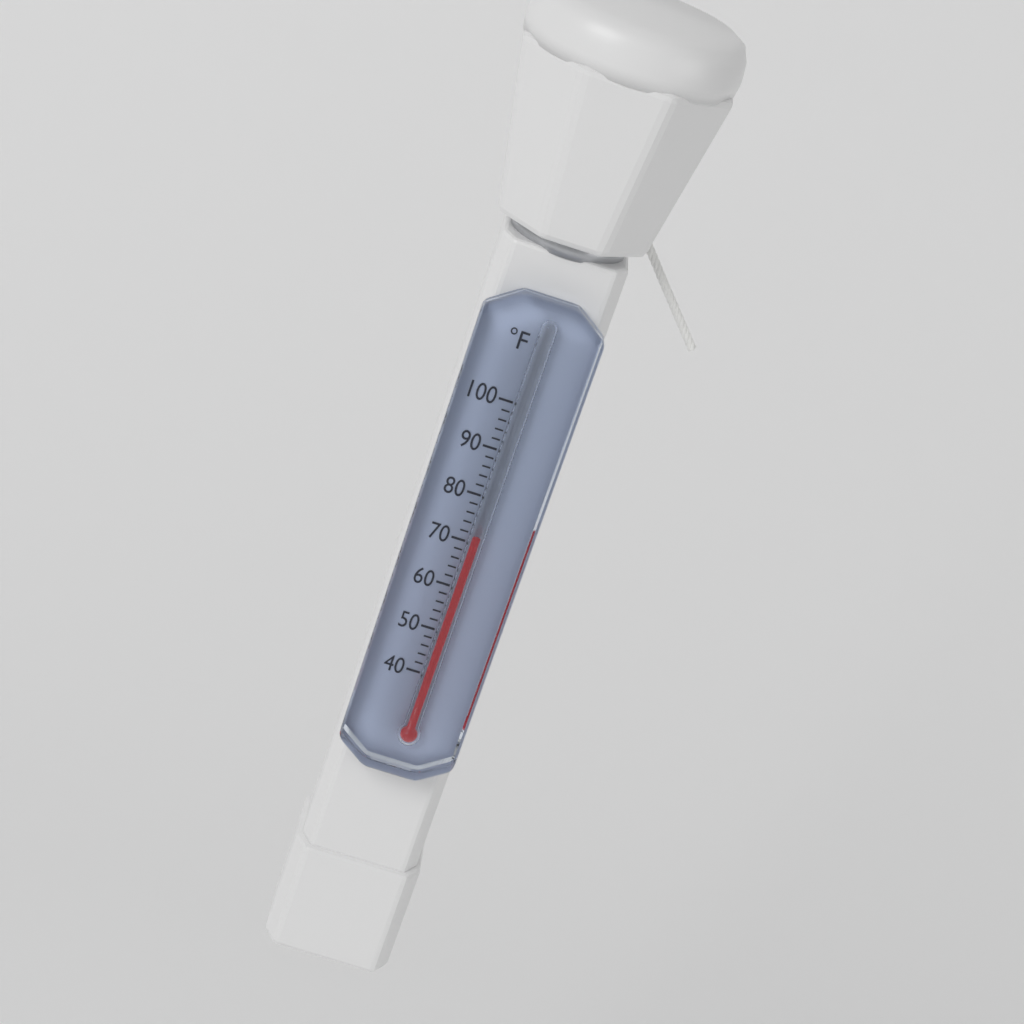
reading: 72 °F
